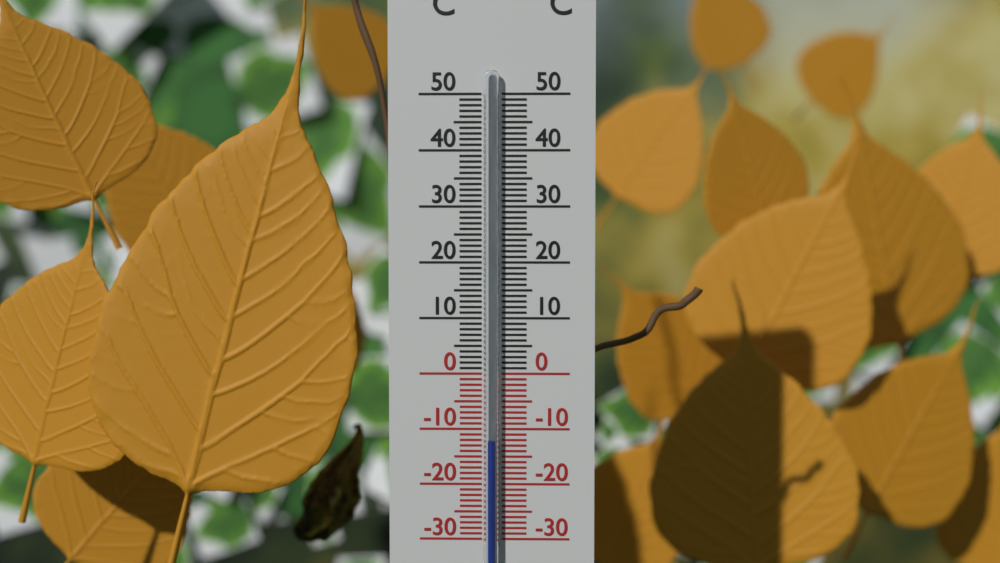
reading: -12 °C
